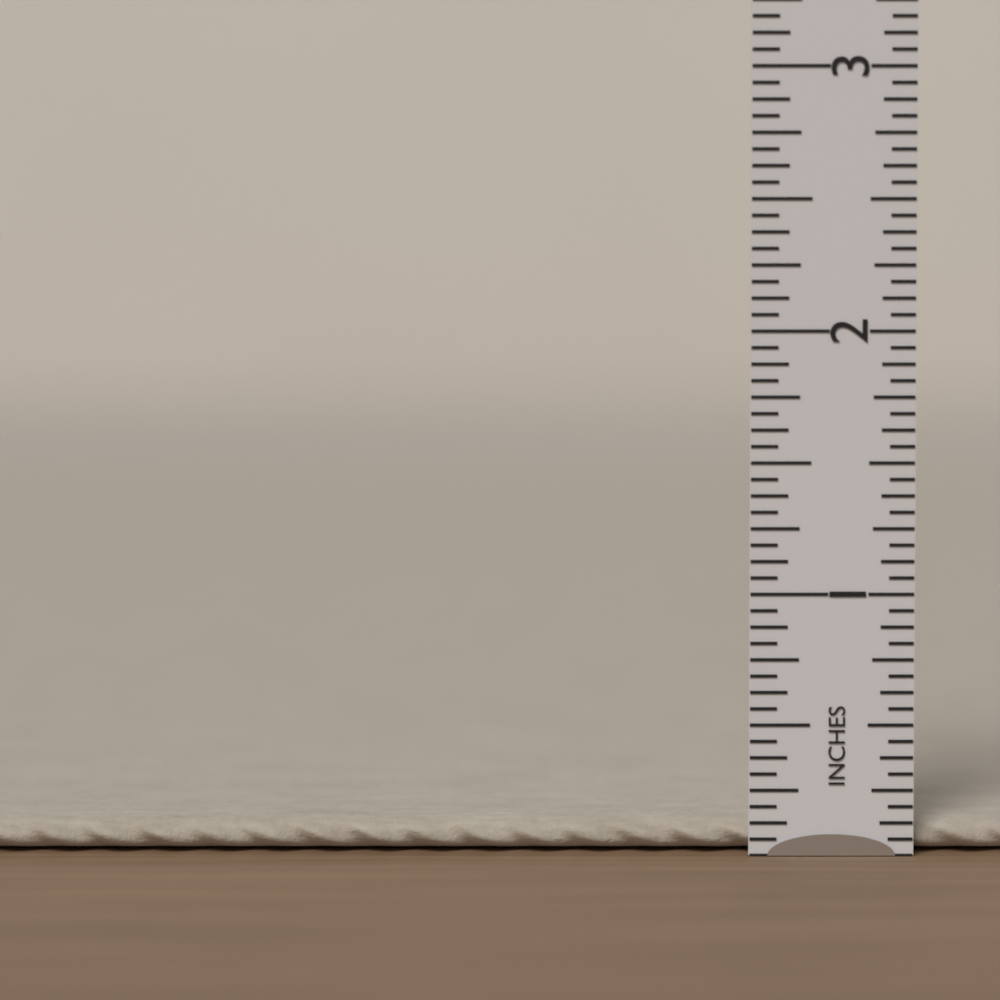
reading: 0.1250 in
